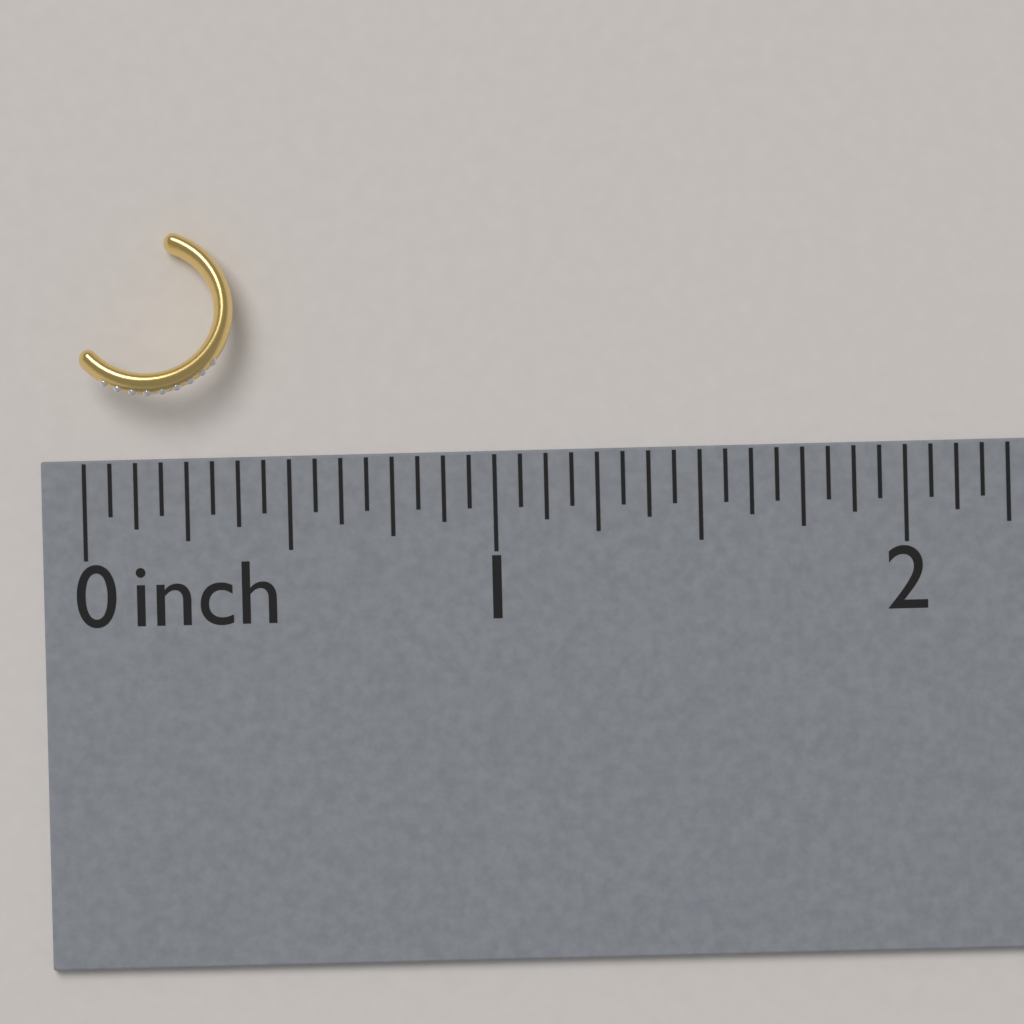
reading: 0.3750 inch
